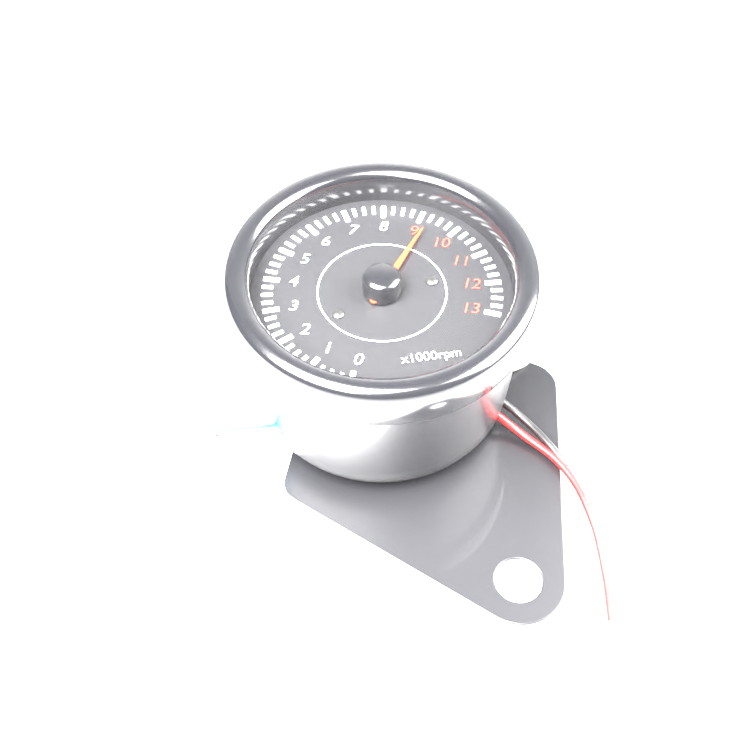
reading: 9.25 x1000 rpm
